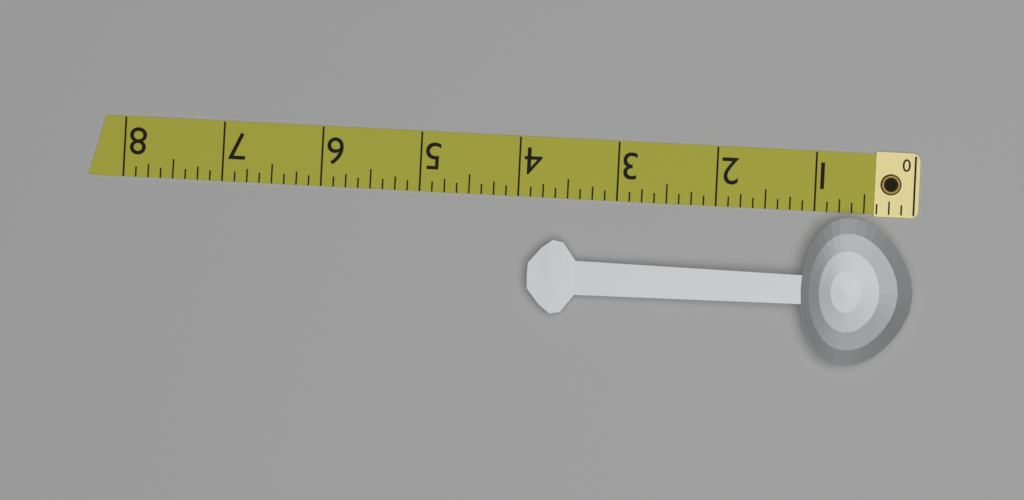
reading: 3.875 (no unit)
